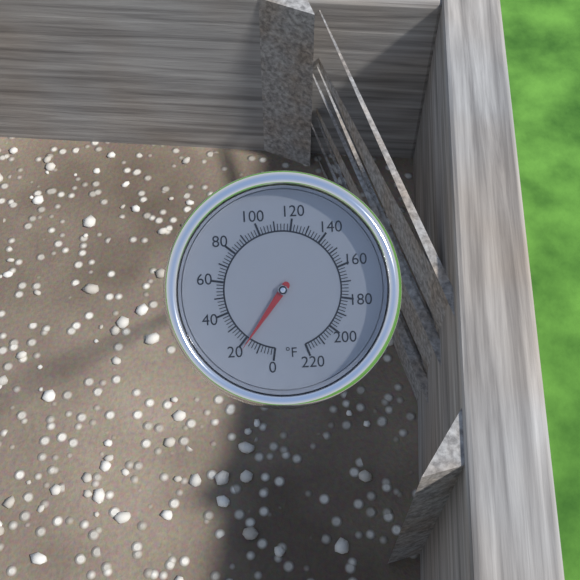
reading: 18 °F
